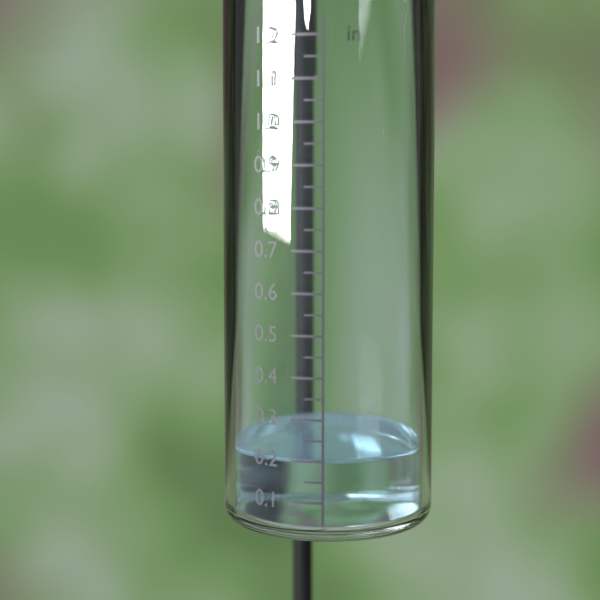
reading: 0.20 in
